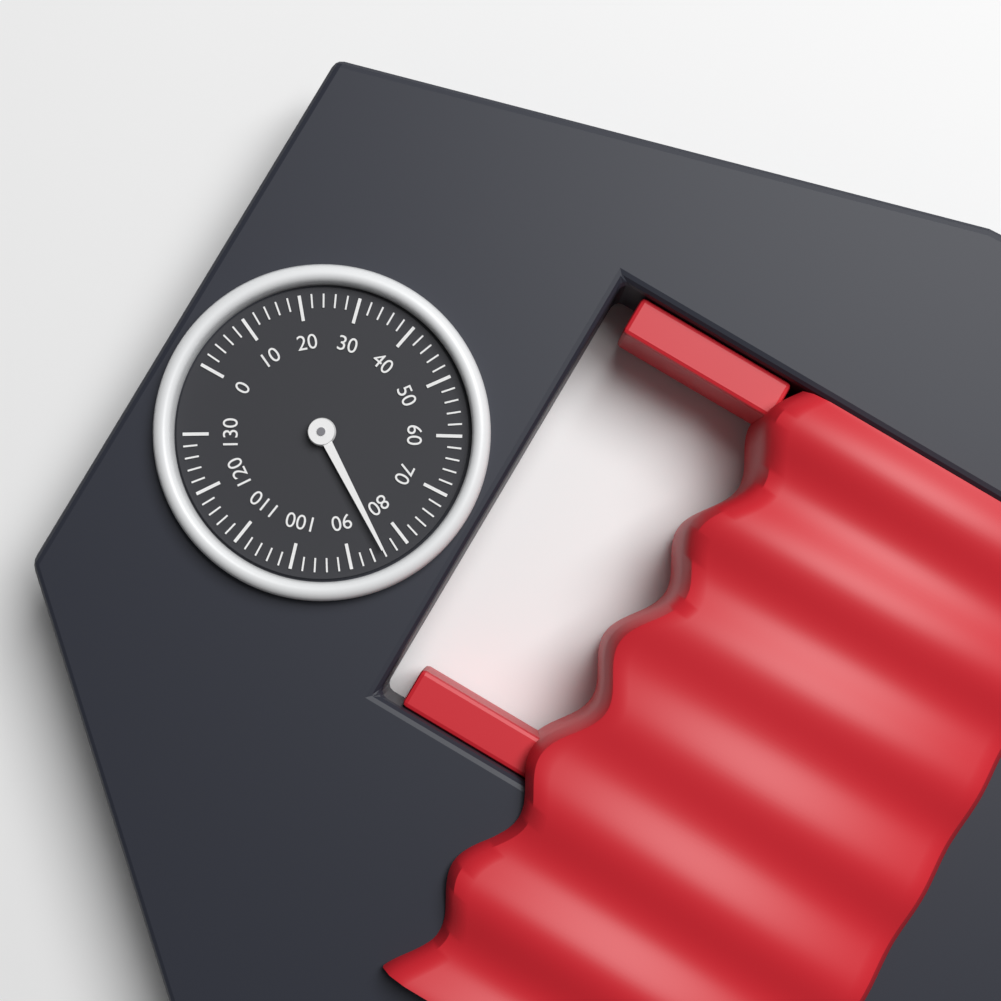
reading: 84 (no unit)
